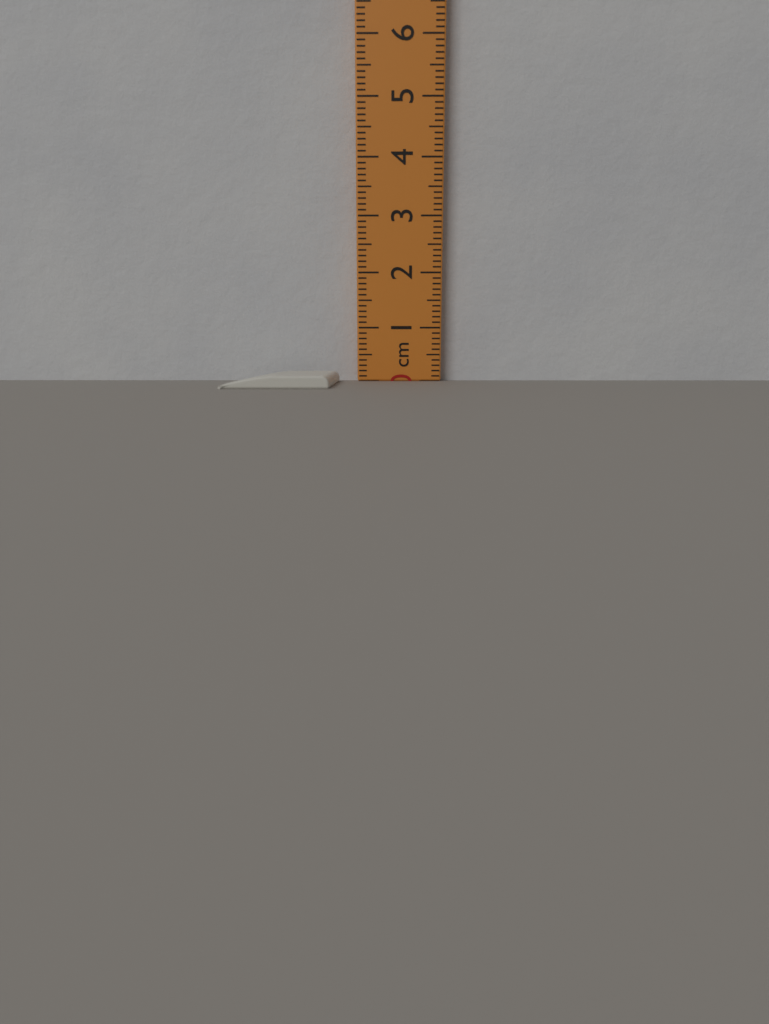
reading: 0.2 cm
